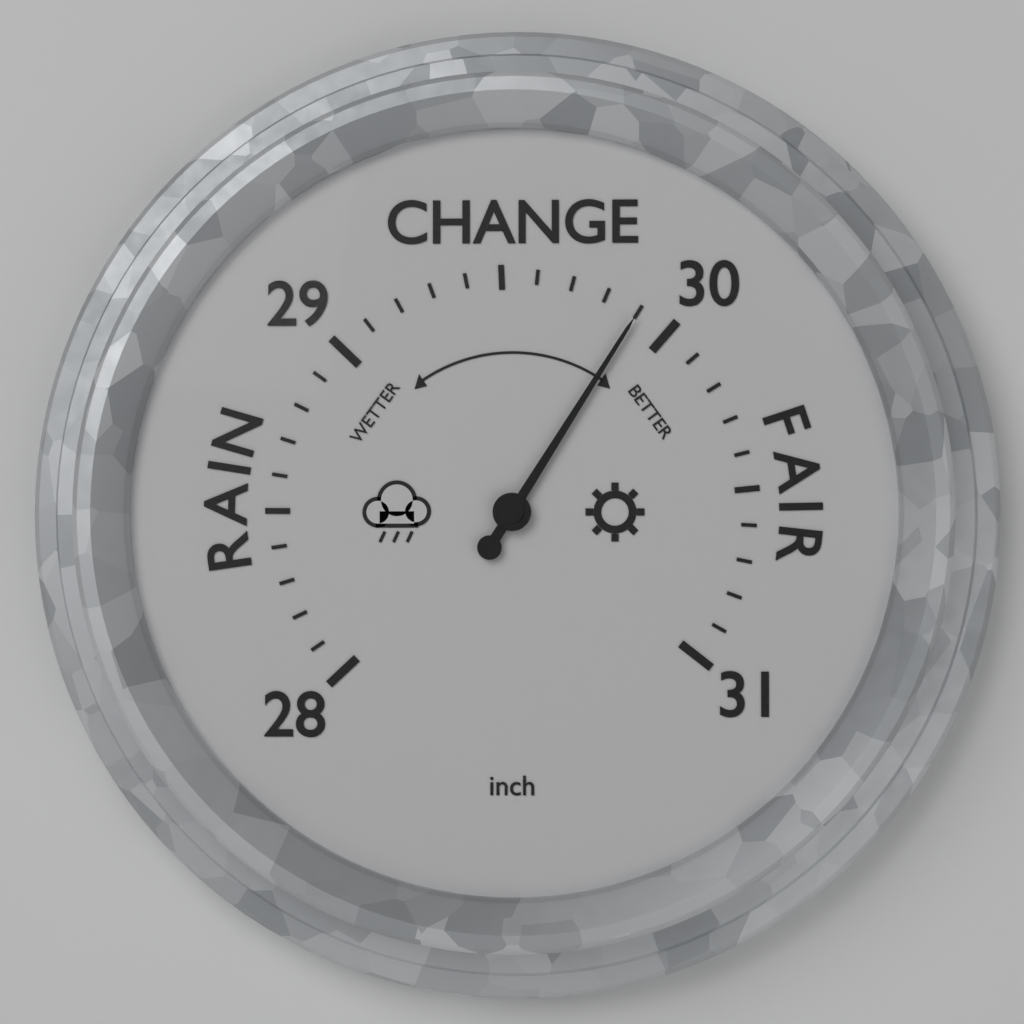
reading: 29.9 inch
